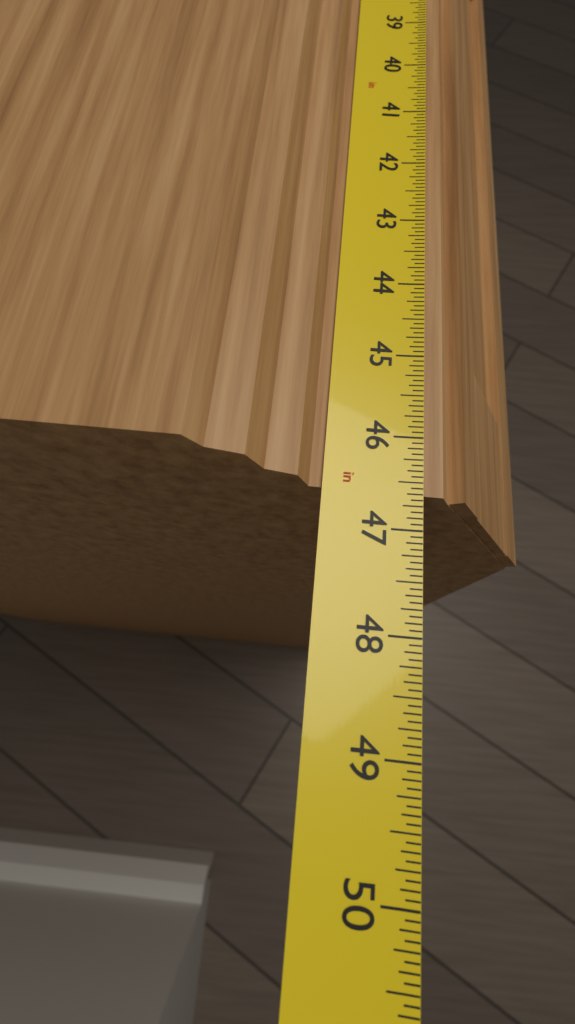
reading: 46.6250 in
